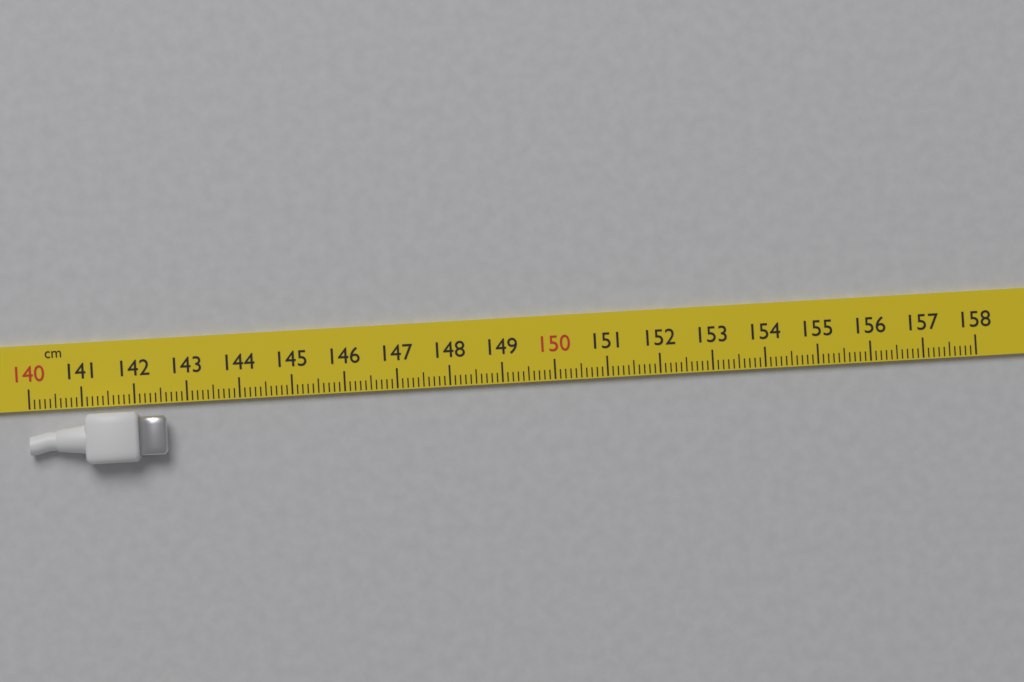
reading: 142.6 cm
